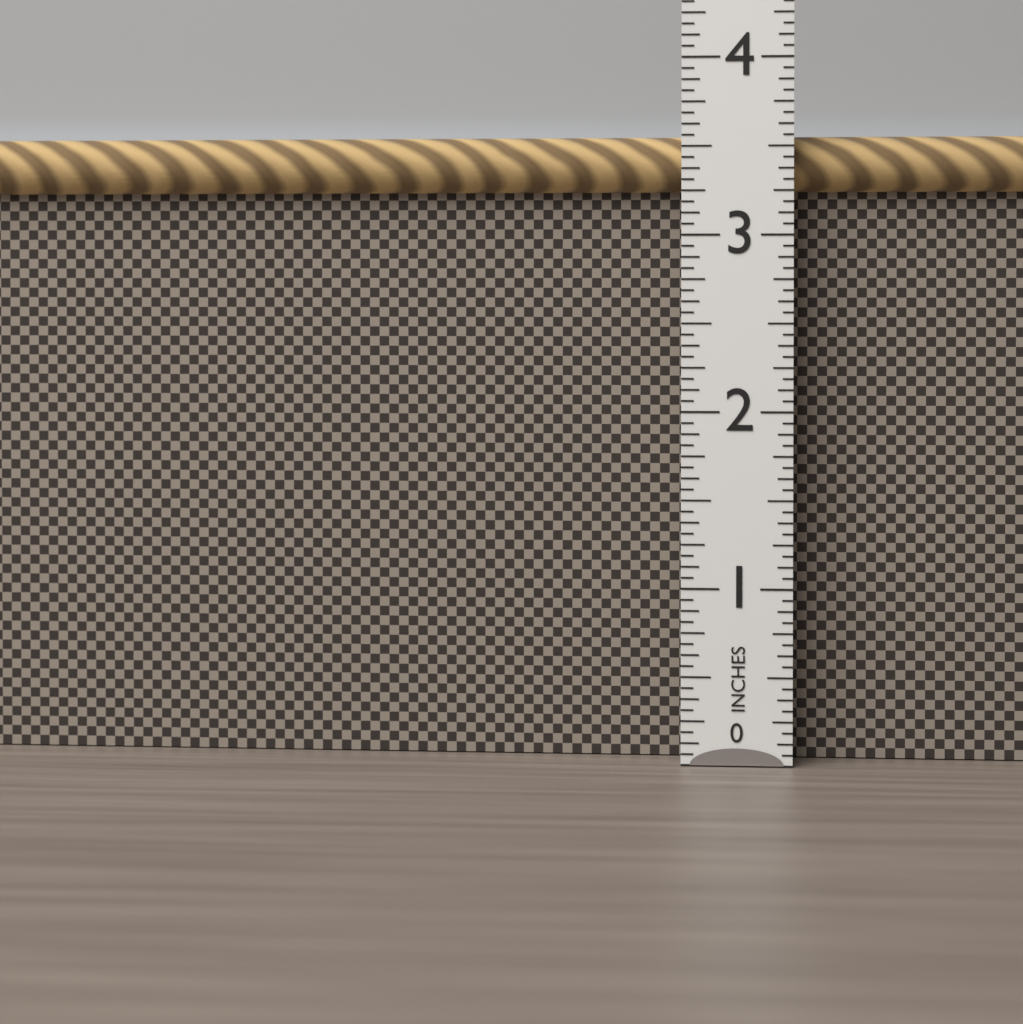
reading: 3.5625 in
